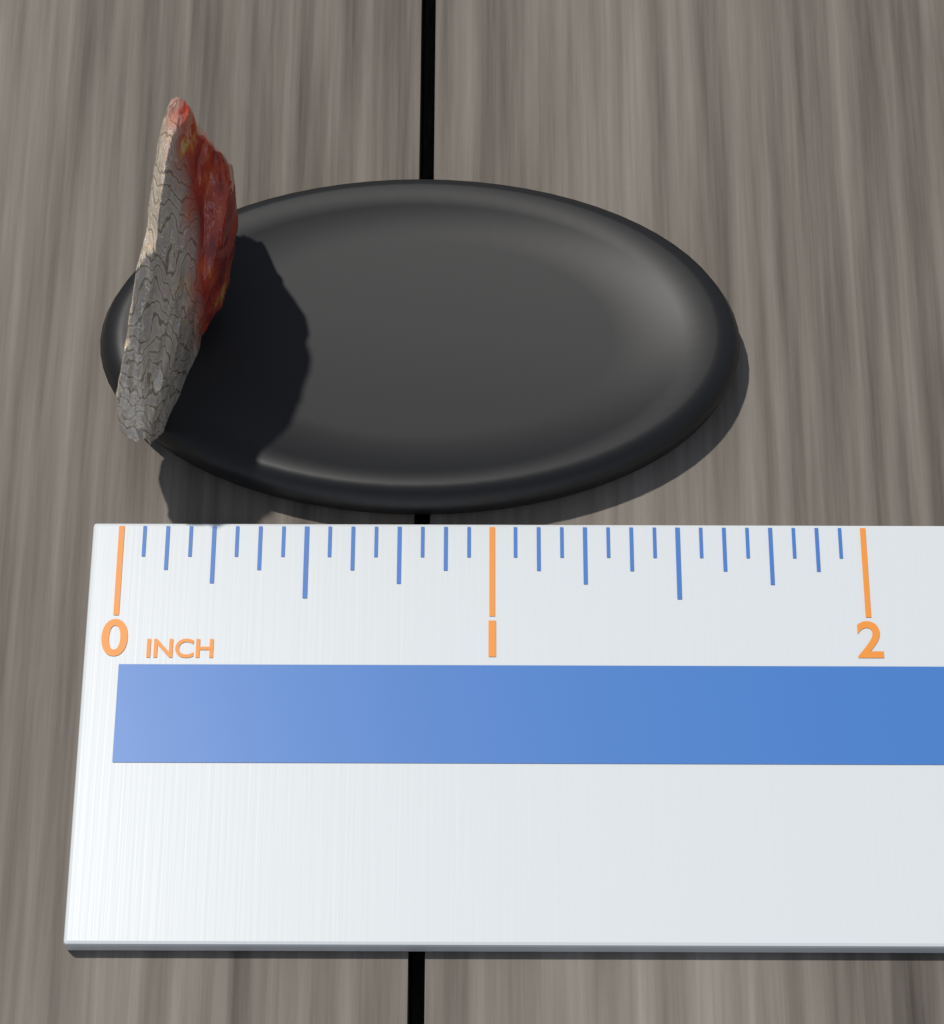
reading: 0.3125 in
